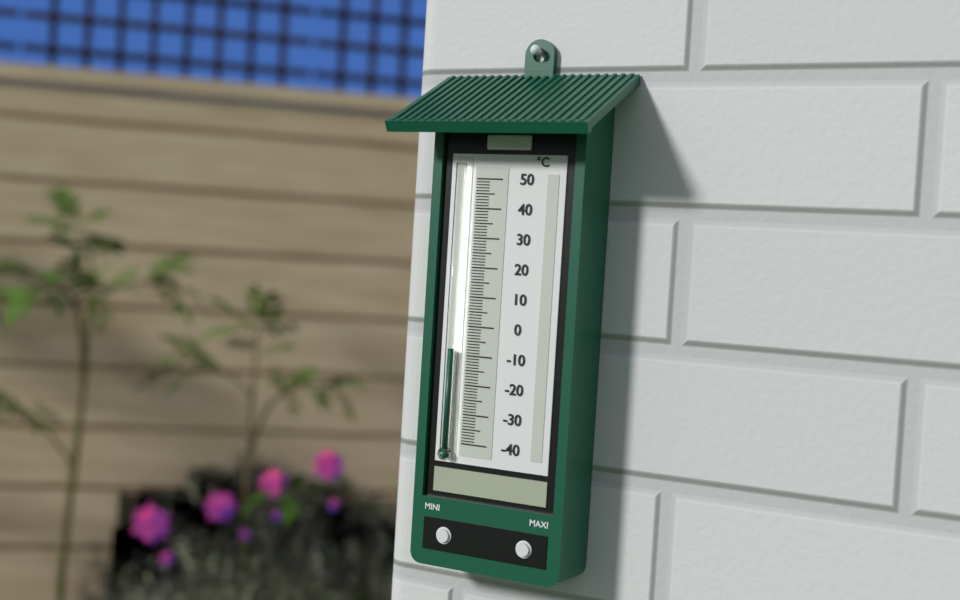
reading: -8 °C
